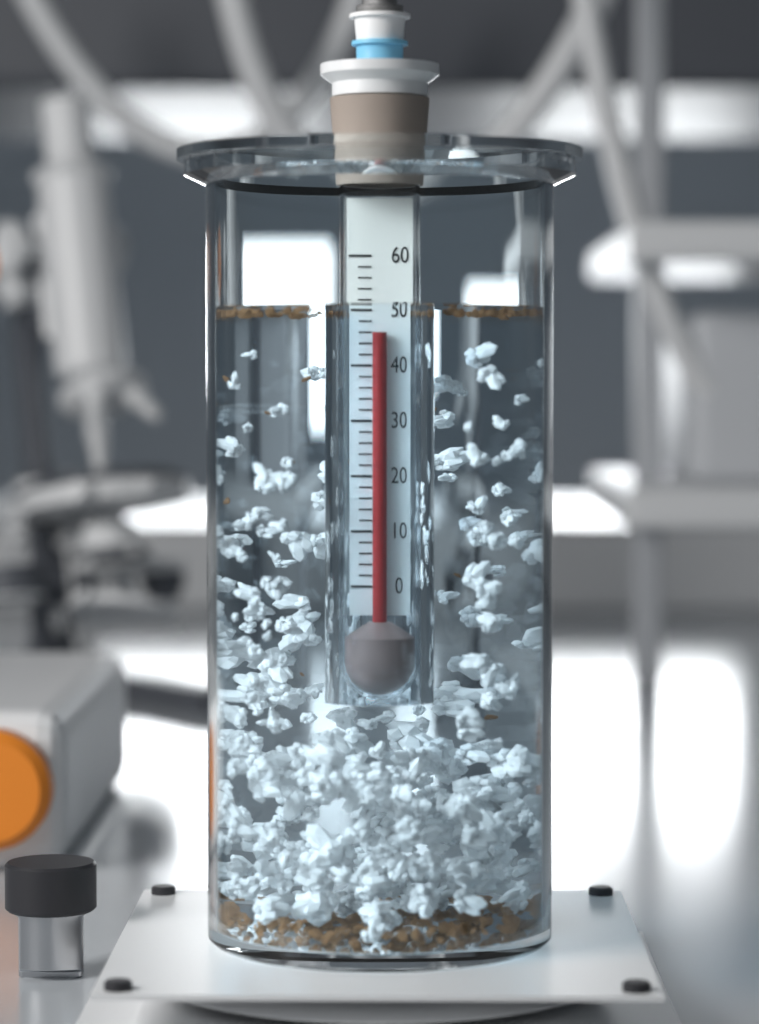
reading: 46 (no unit)
